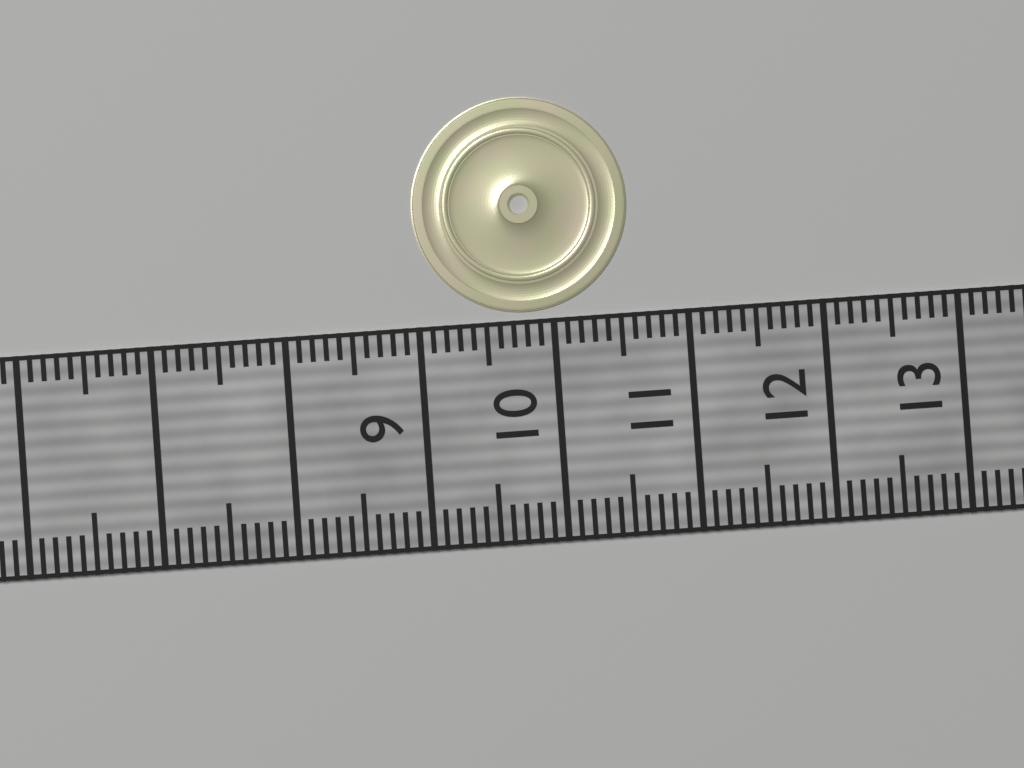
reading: 10.6 (no unit)
